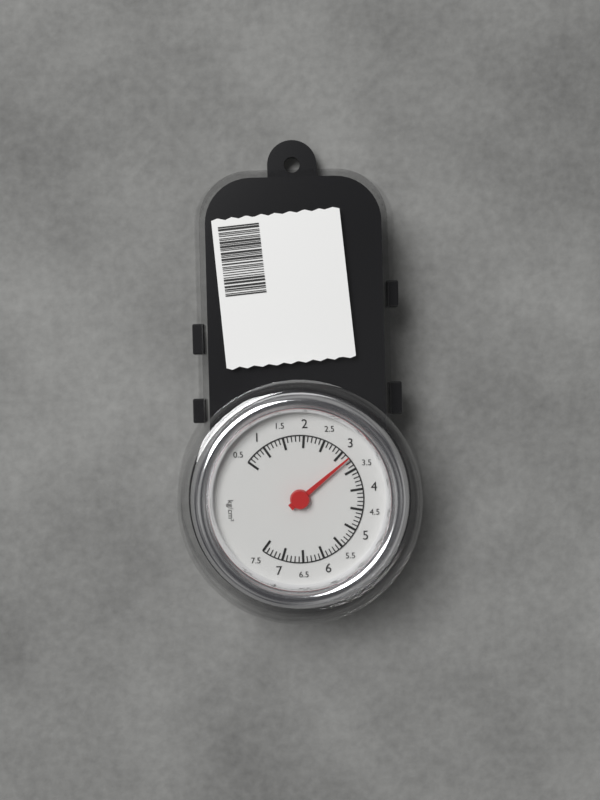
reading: 3.2 kg/cm²
